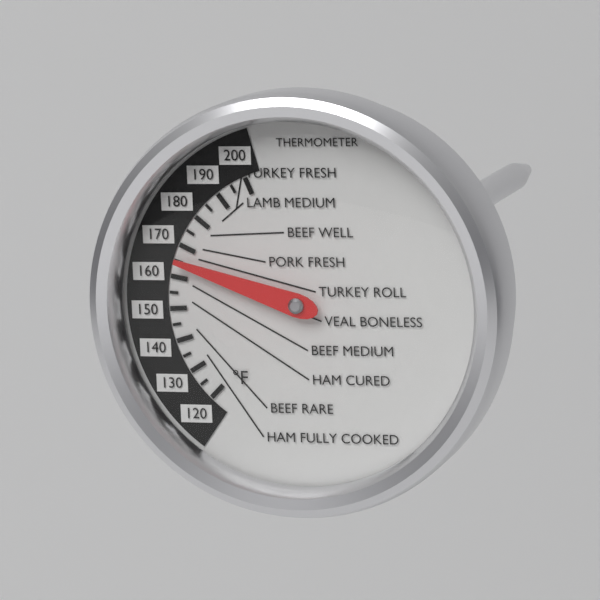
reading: 165 °F
